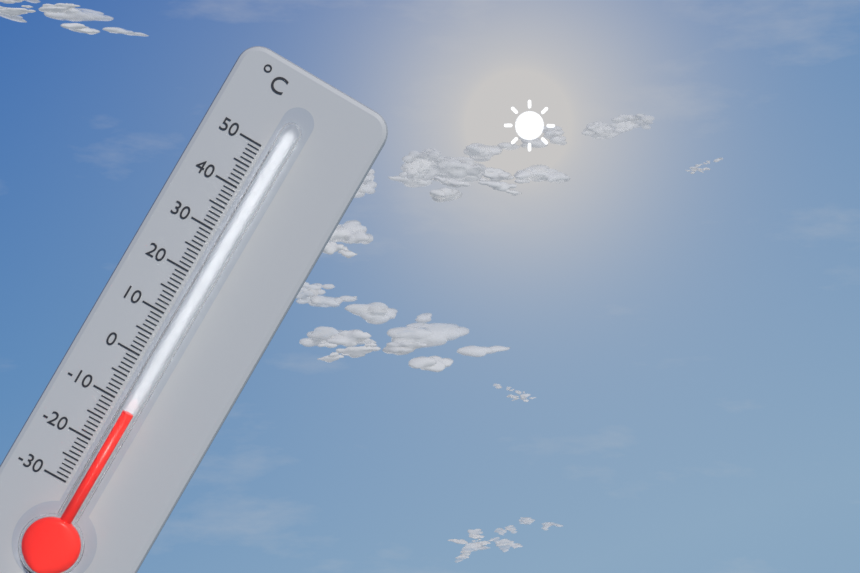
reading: -11 °C
